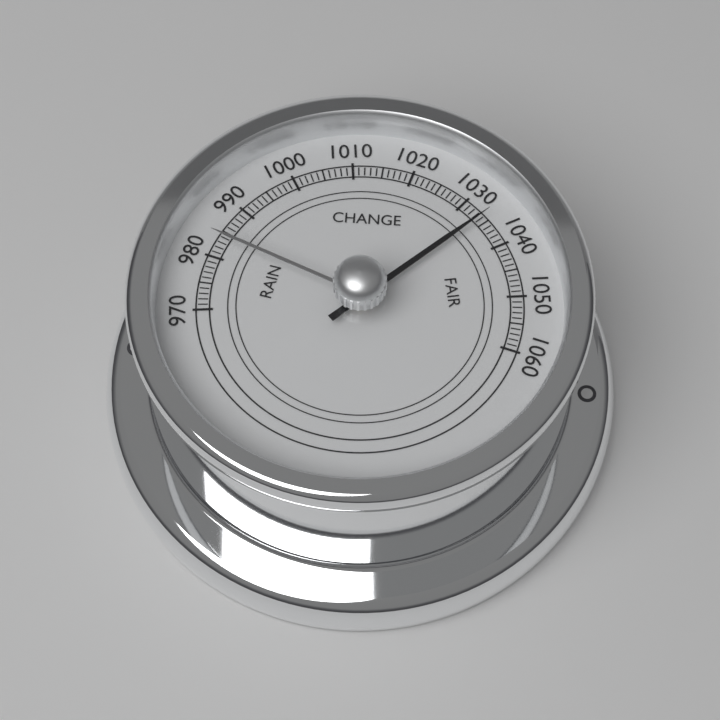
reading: 1034 (no unit)
